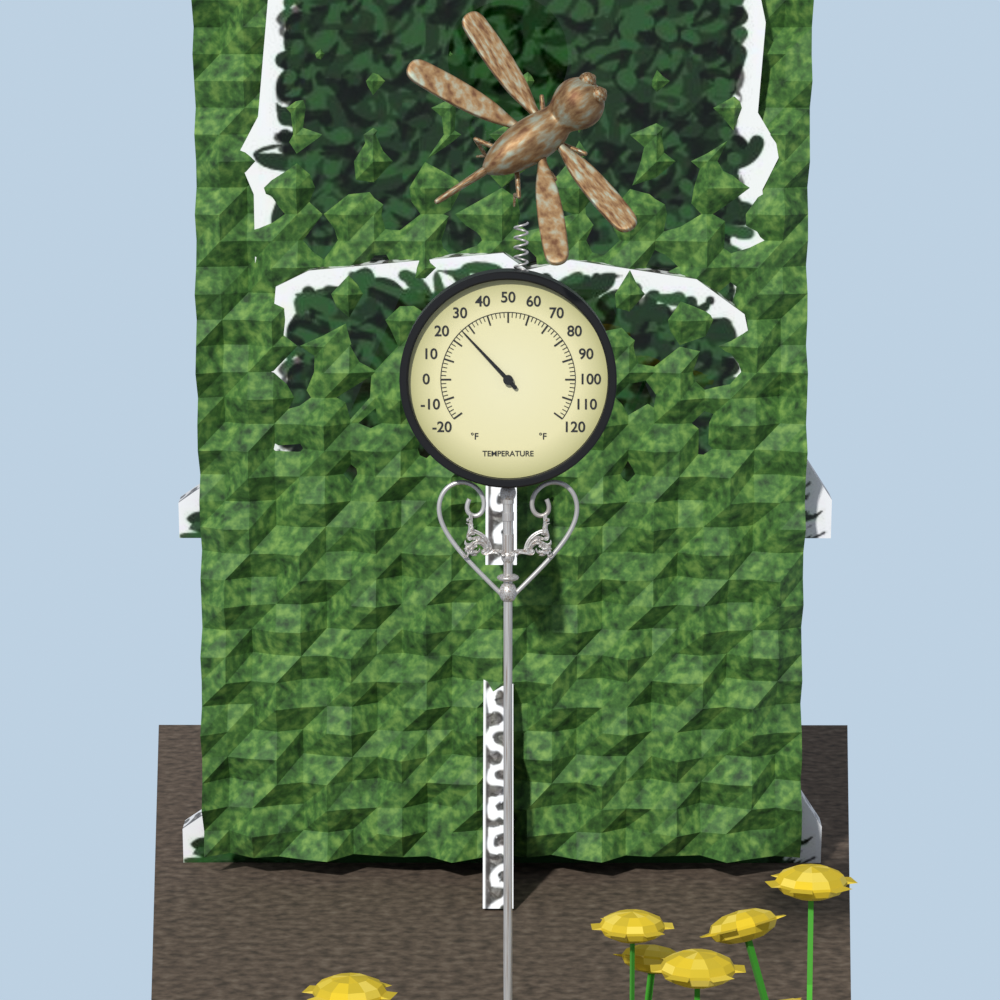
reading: 26 °F
